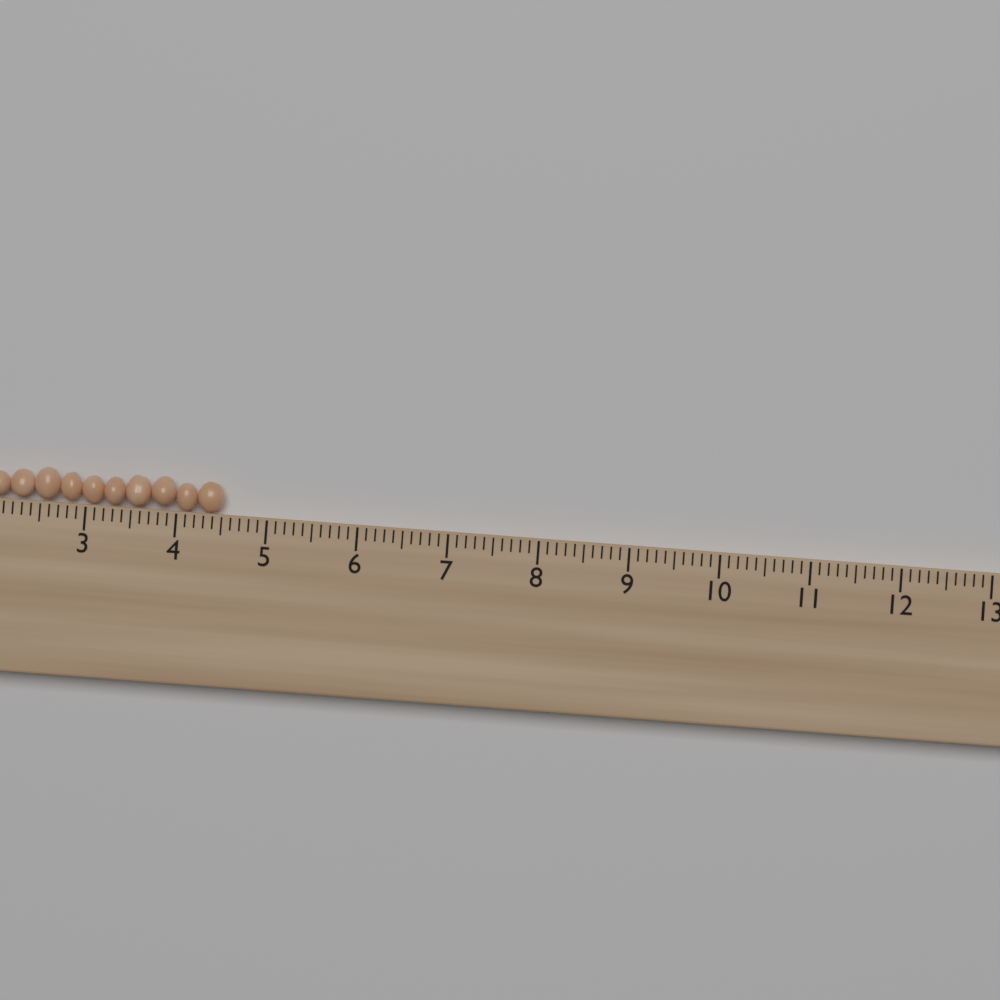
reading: 4.5 cm
